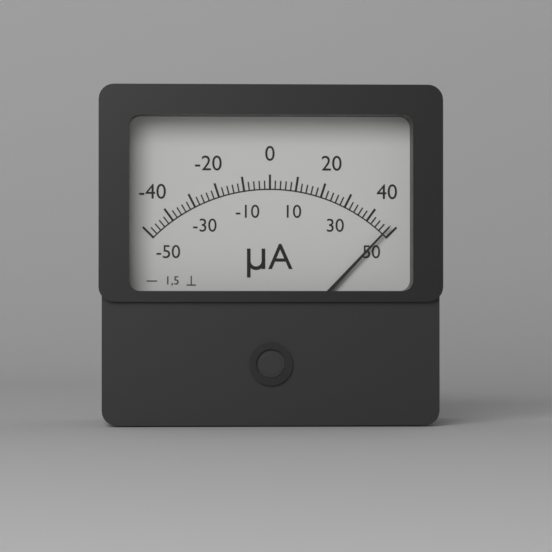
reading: 48 µA
